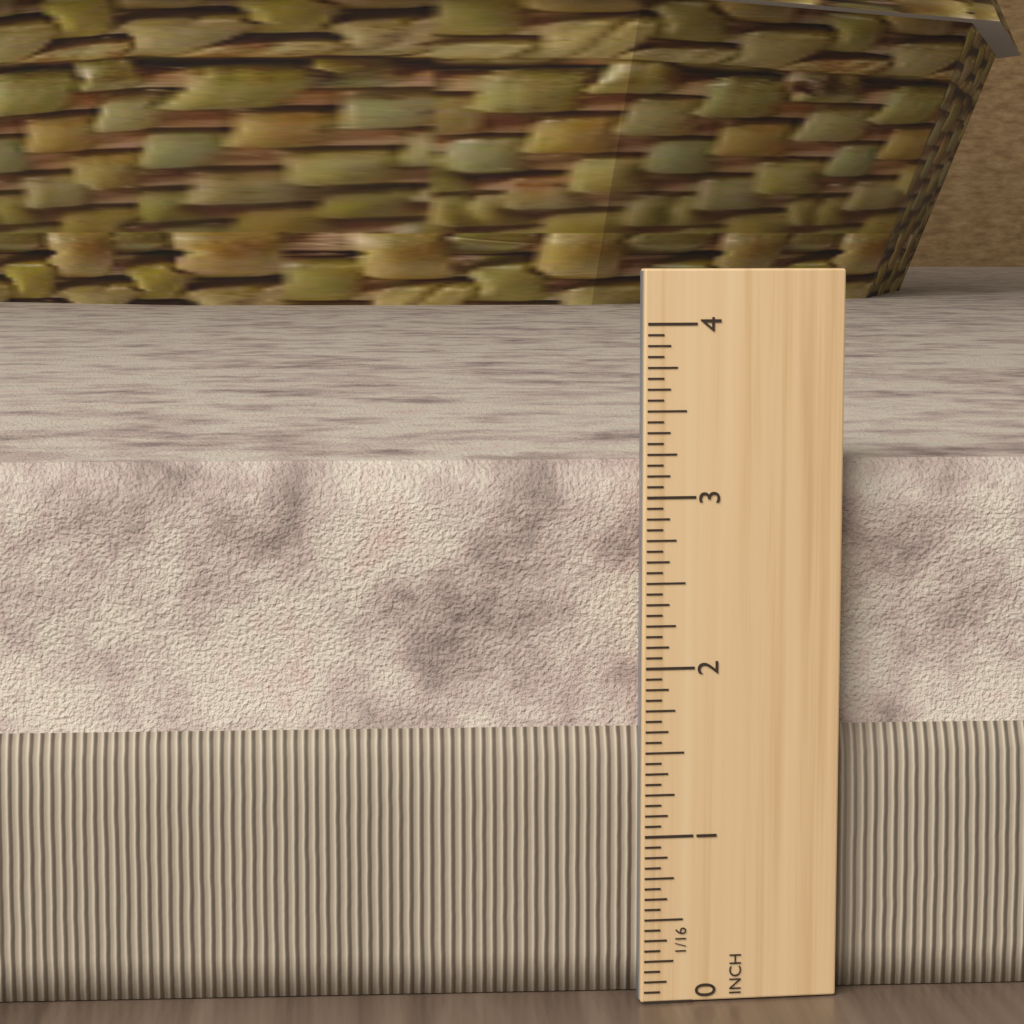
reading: 3.1875 in
